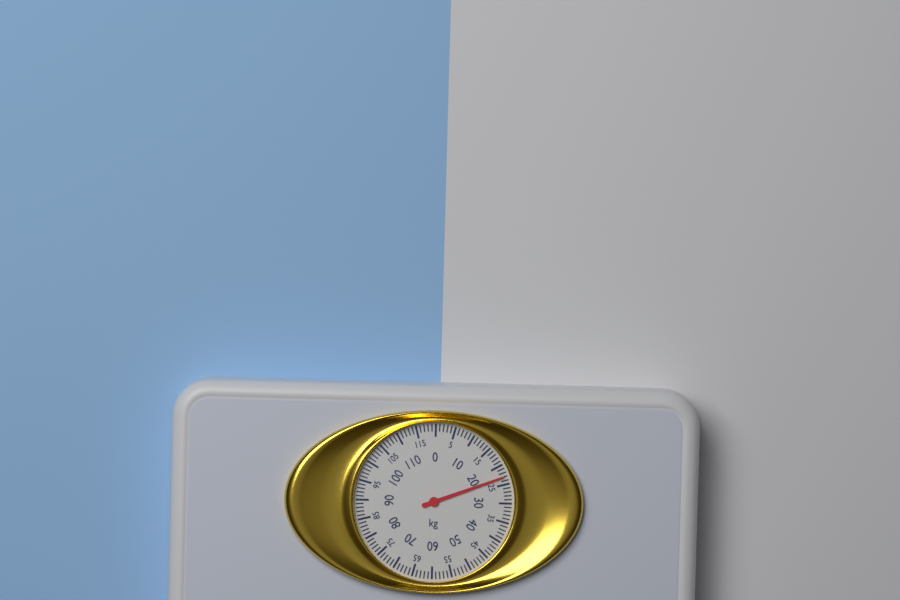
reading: 23 kg
